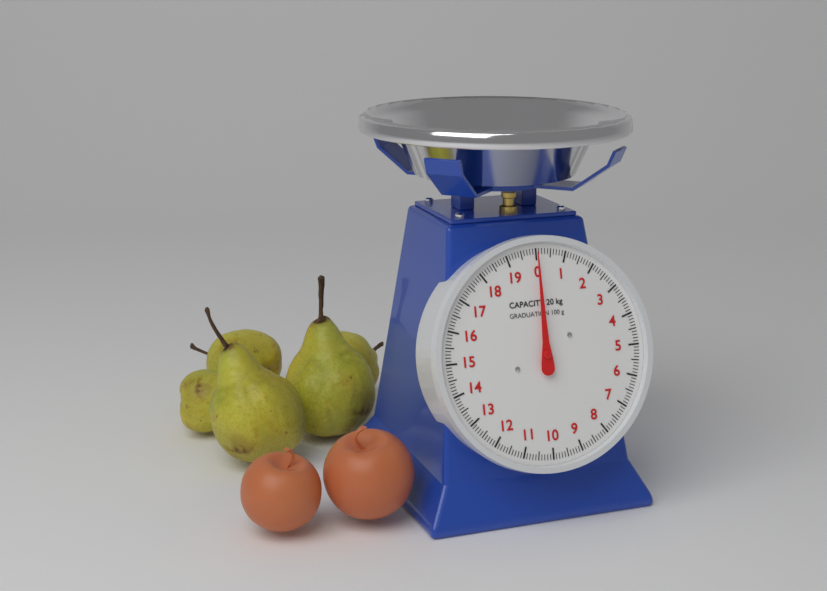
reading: 0.0 kg
